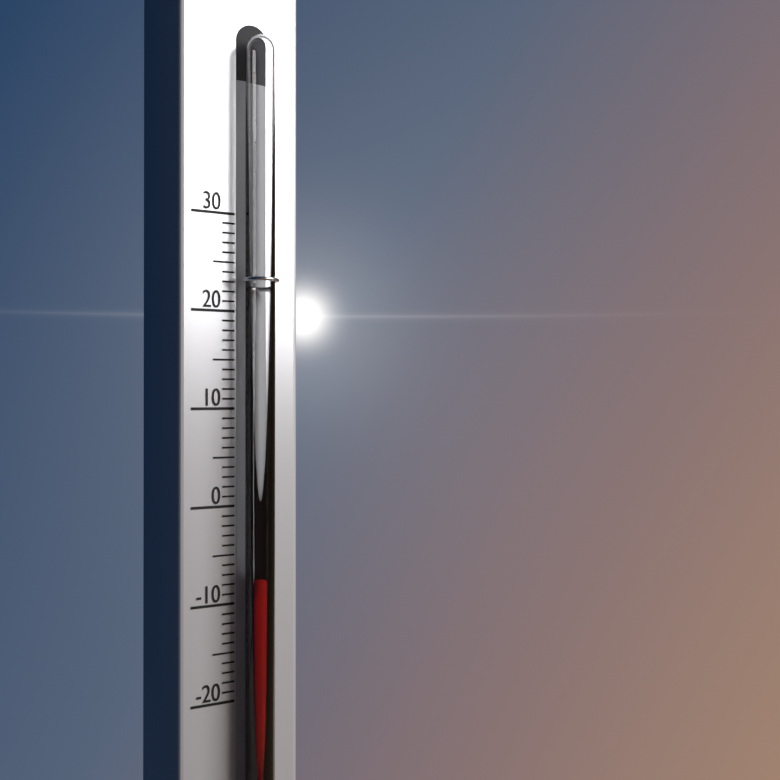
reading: -7 (no unit)
